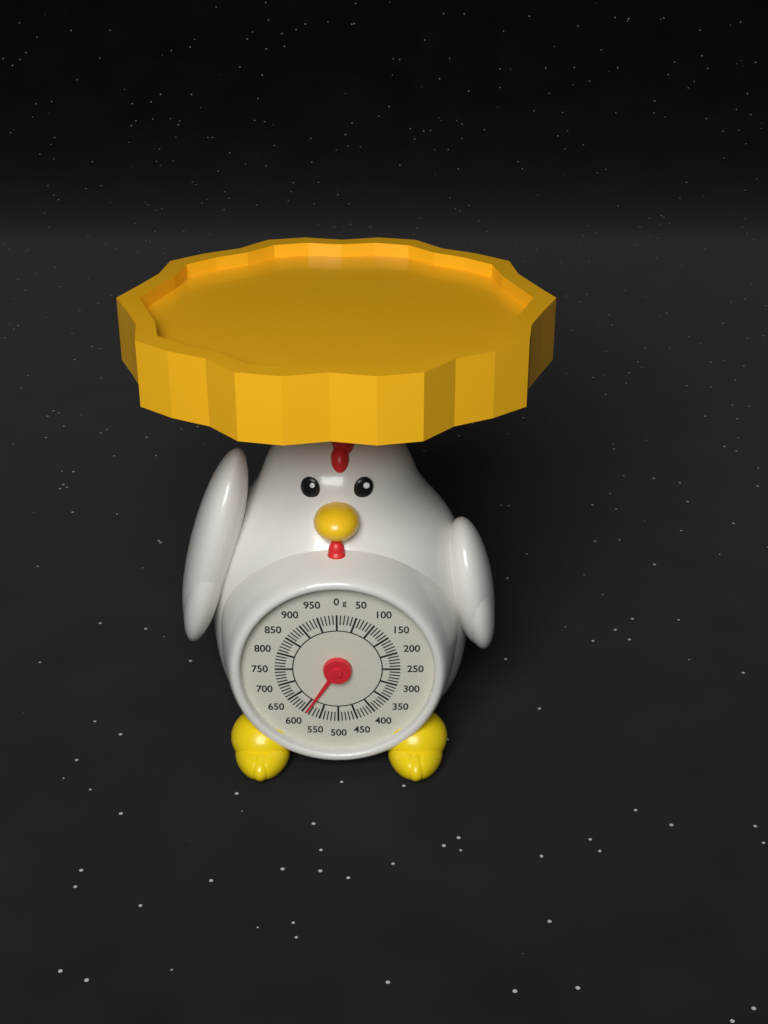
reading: 590 g
